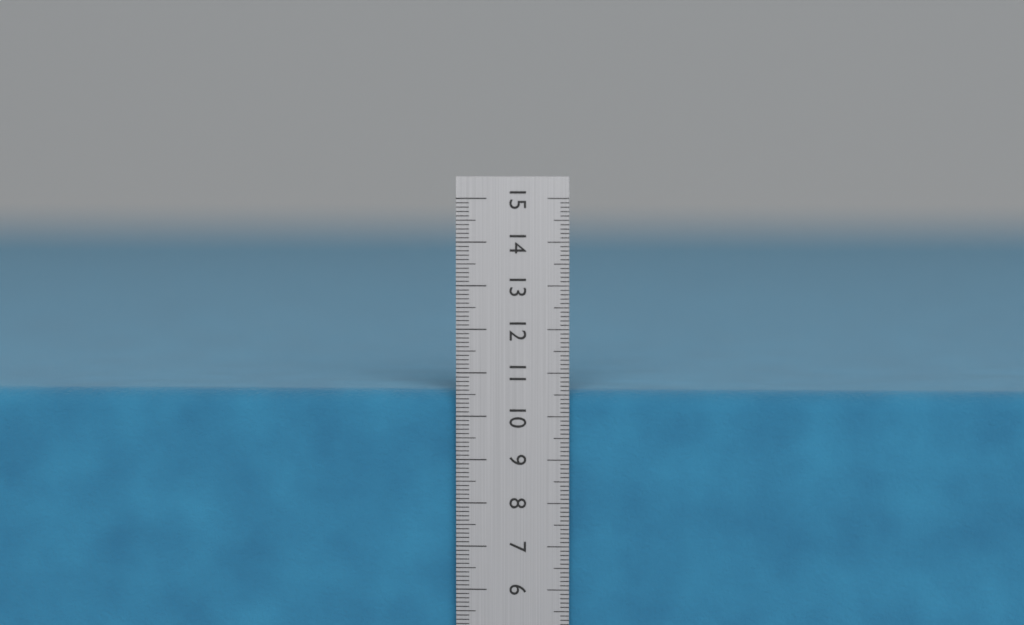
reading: 10.6 cm
